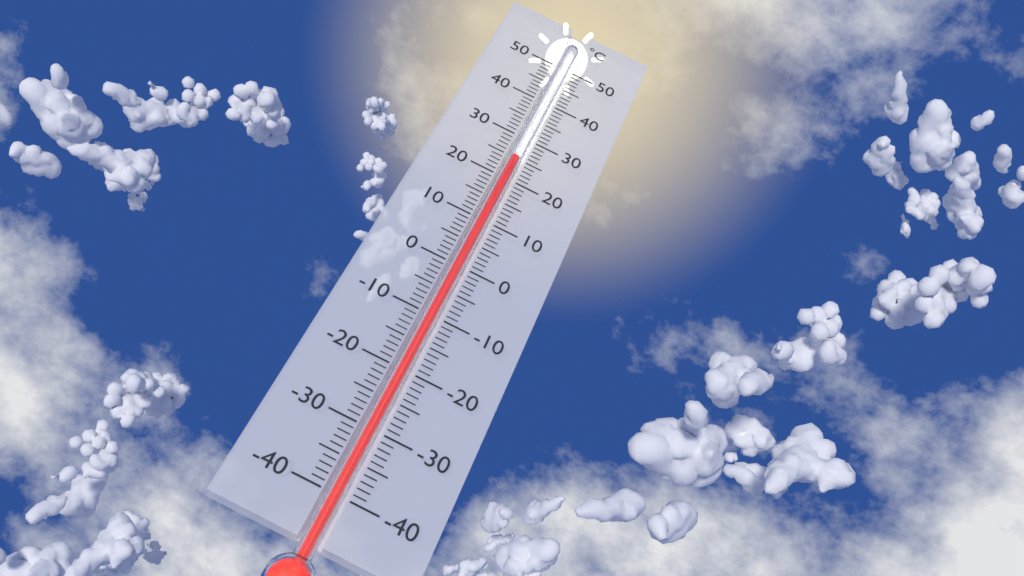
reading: 25 °C
